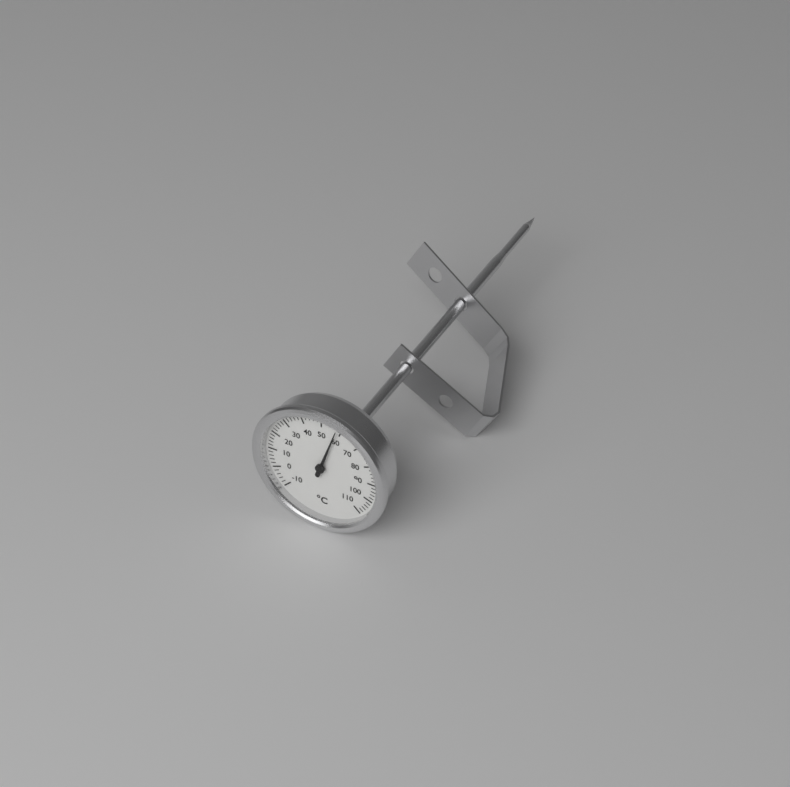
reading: 58 °C
